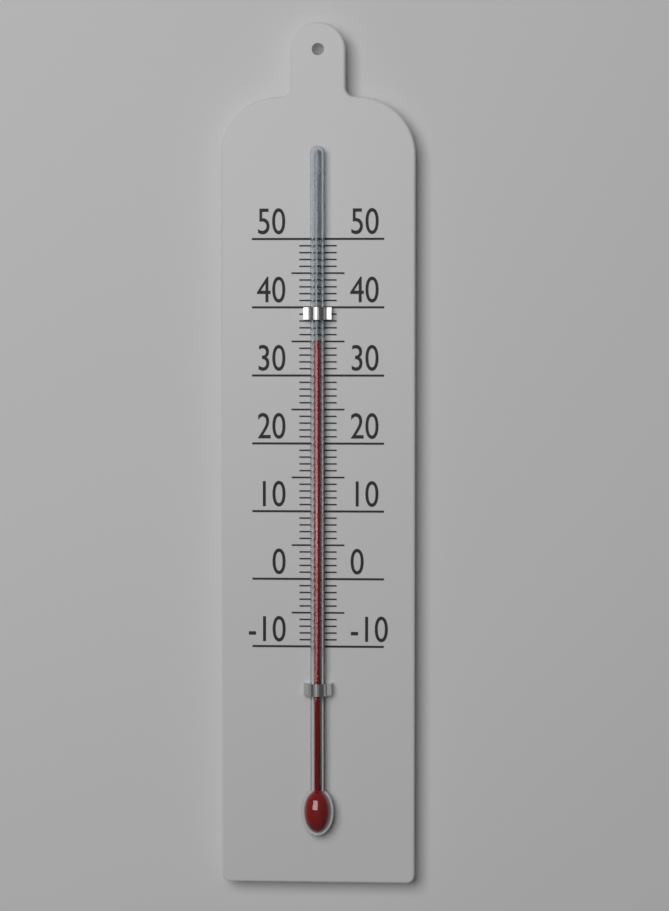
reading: 35 (no unit)
